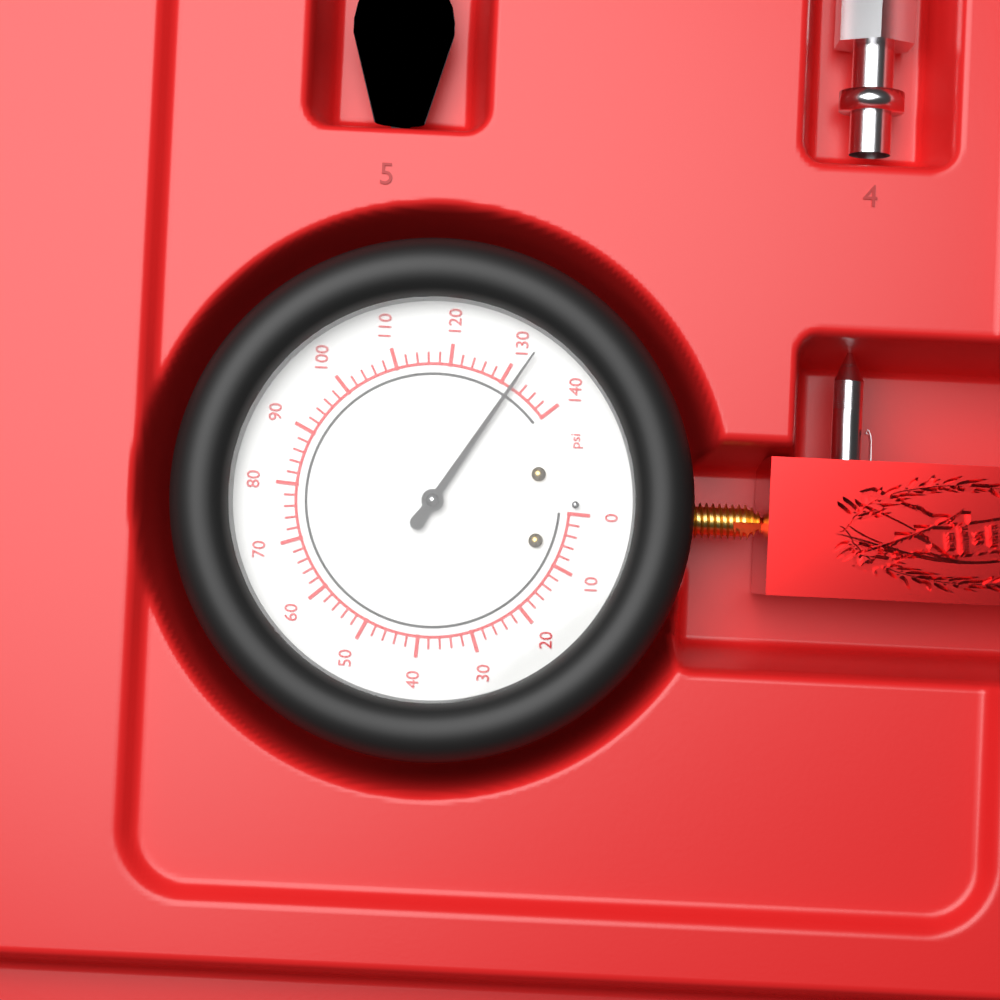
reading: 132 psi
